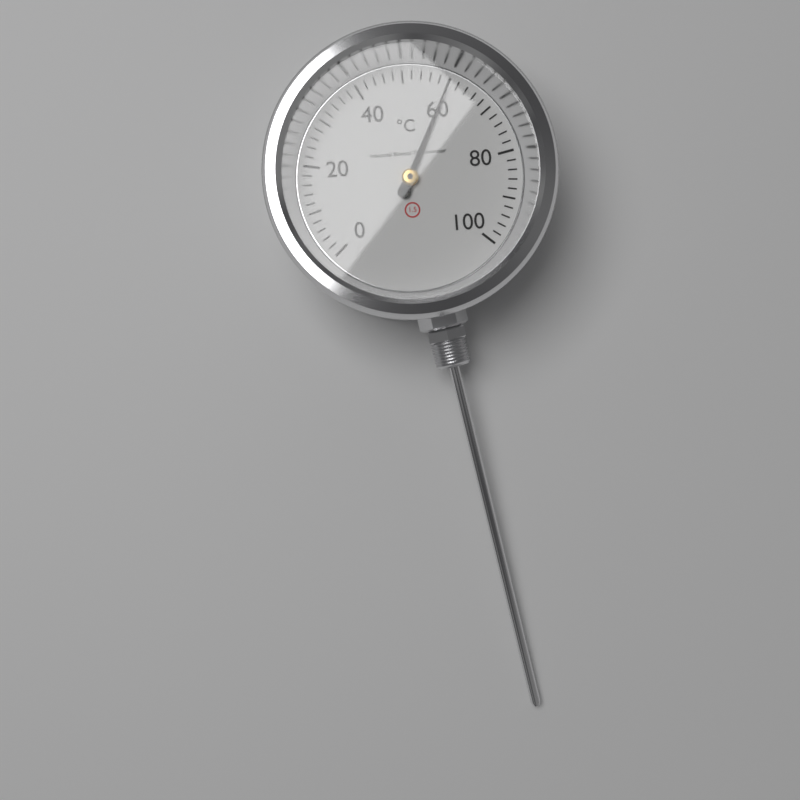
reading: 60 °C
